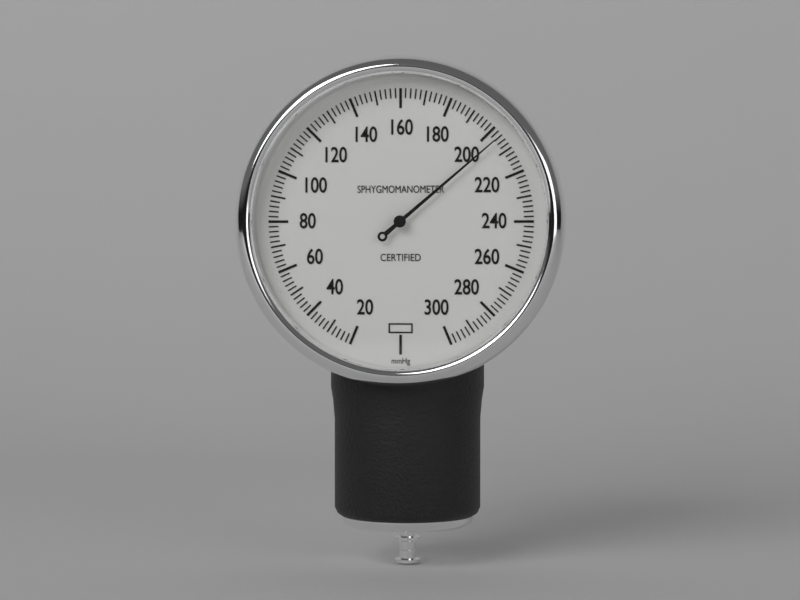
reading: 204 mmHg
